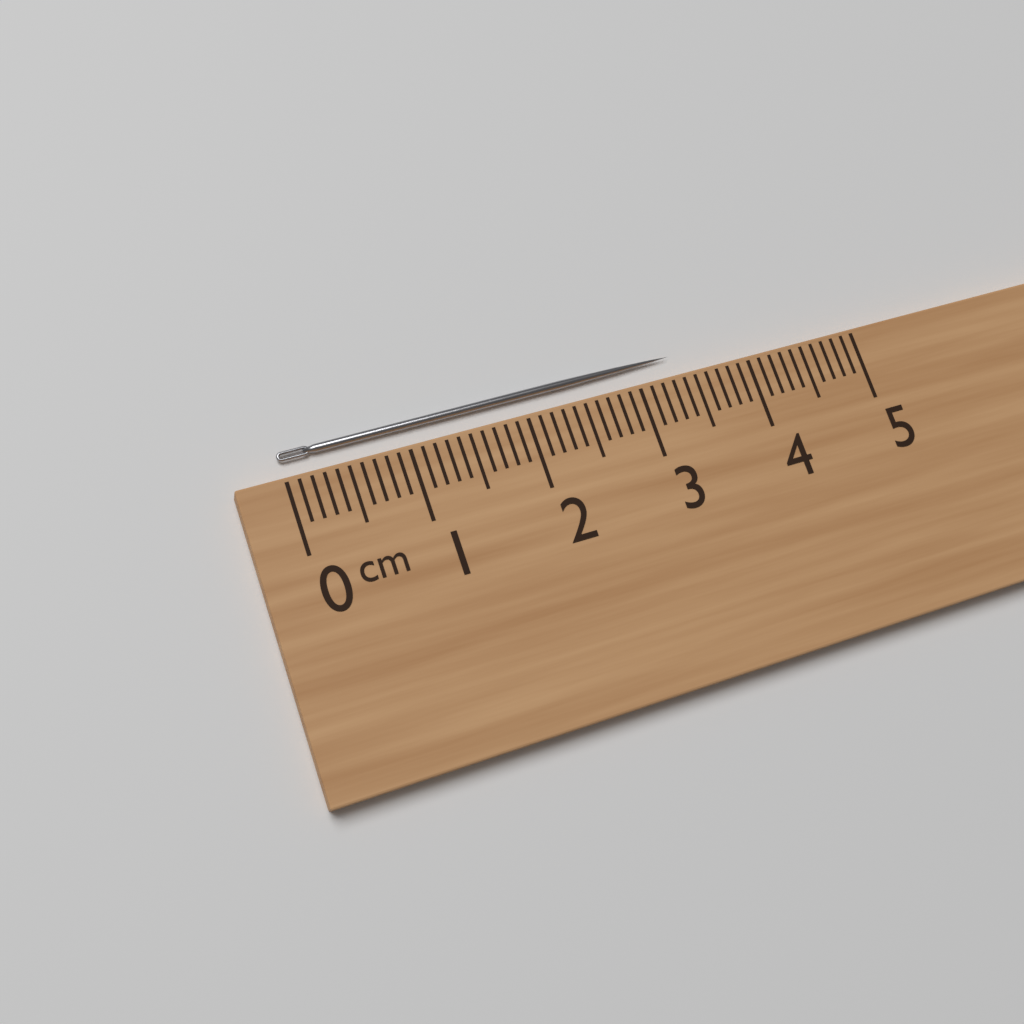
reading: 3.4 cm
